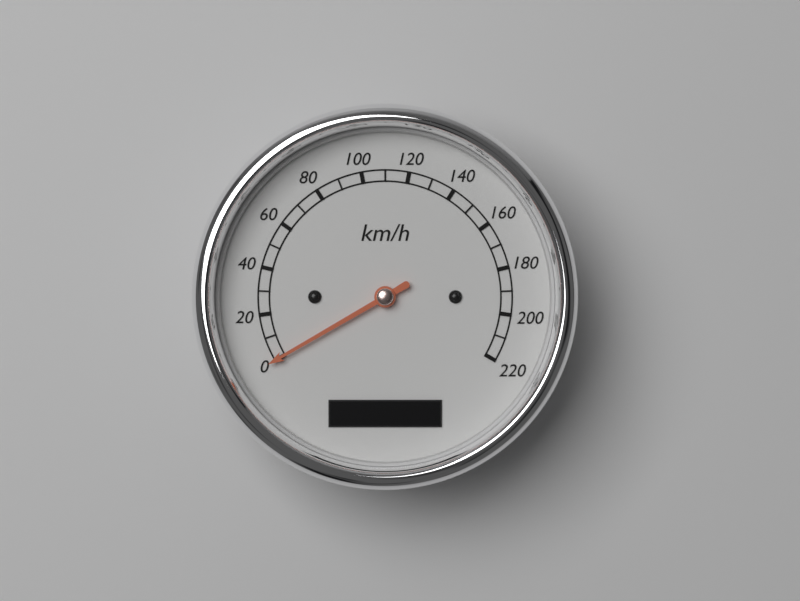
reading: 0 km/h
